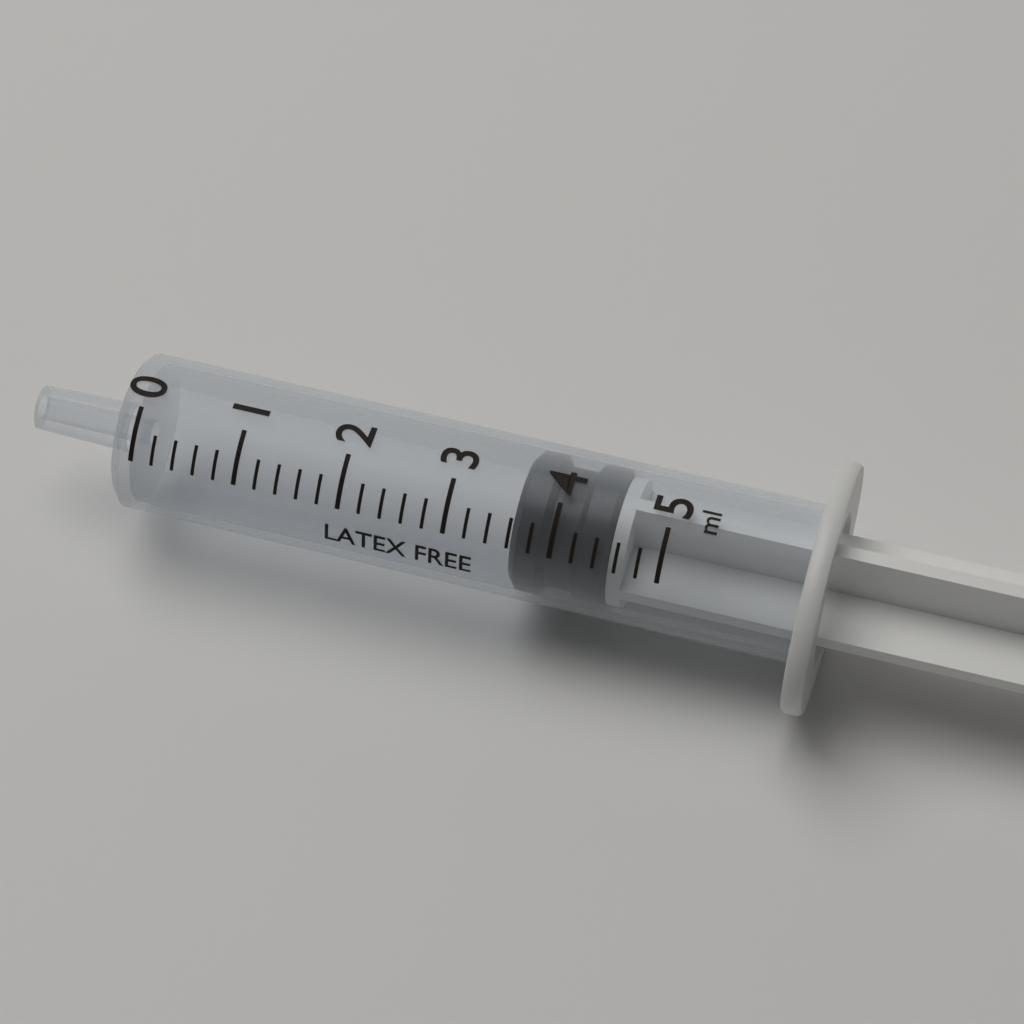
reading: 3.6 ml
